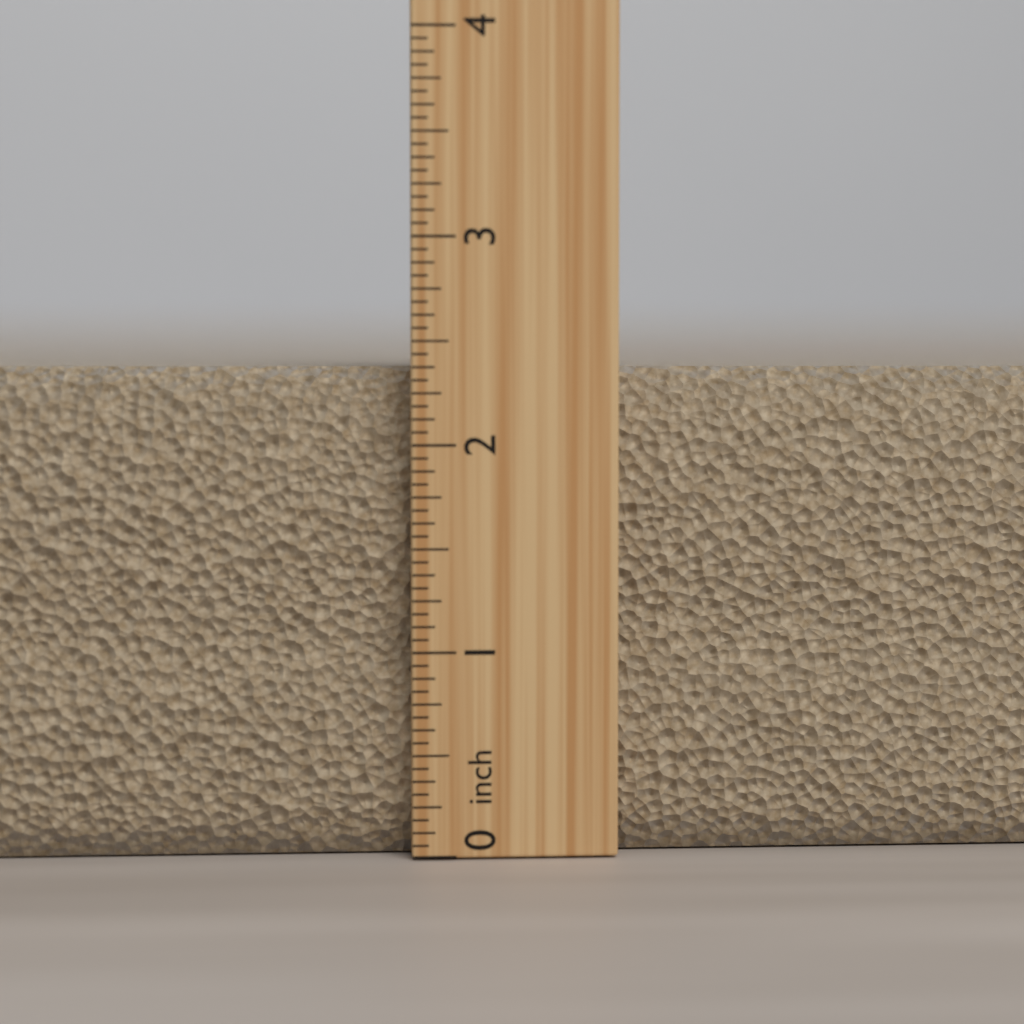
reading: 2.3750 inch
